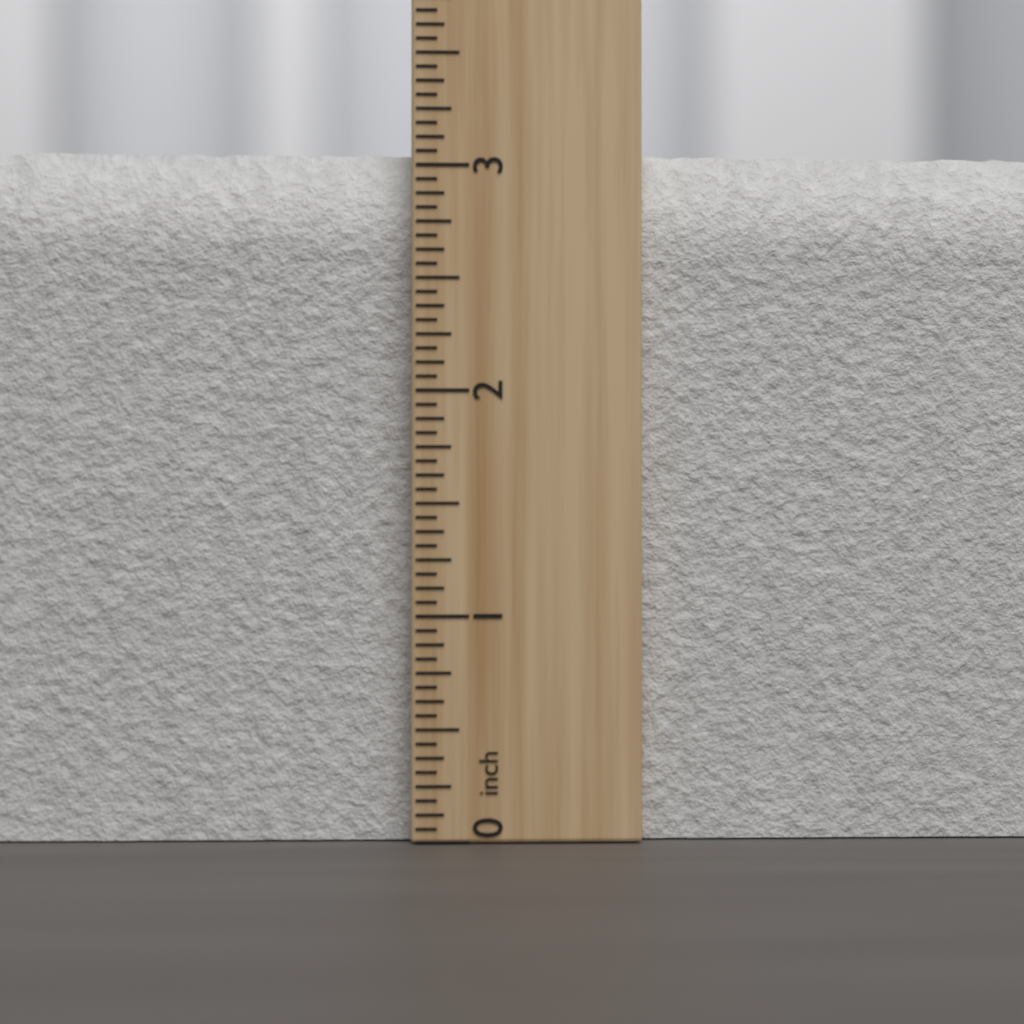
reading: 3.0625 inch
